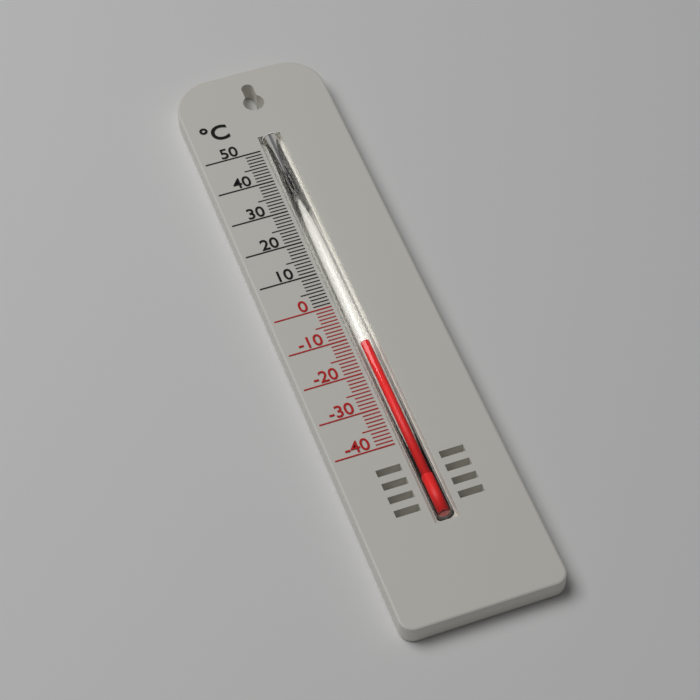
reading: -12 °C
